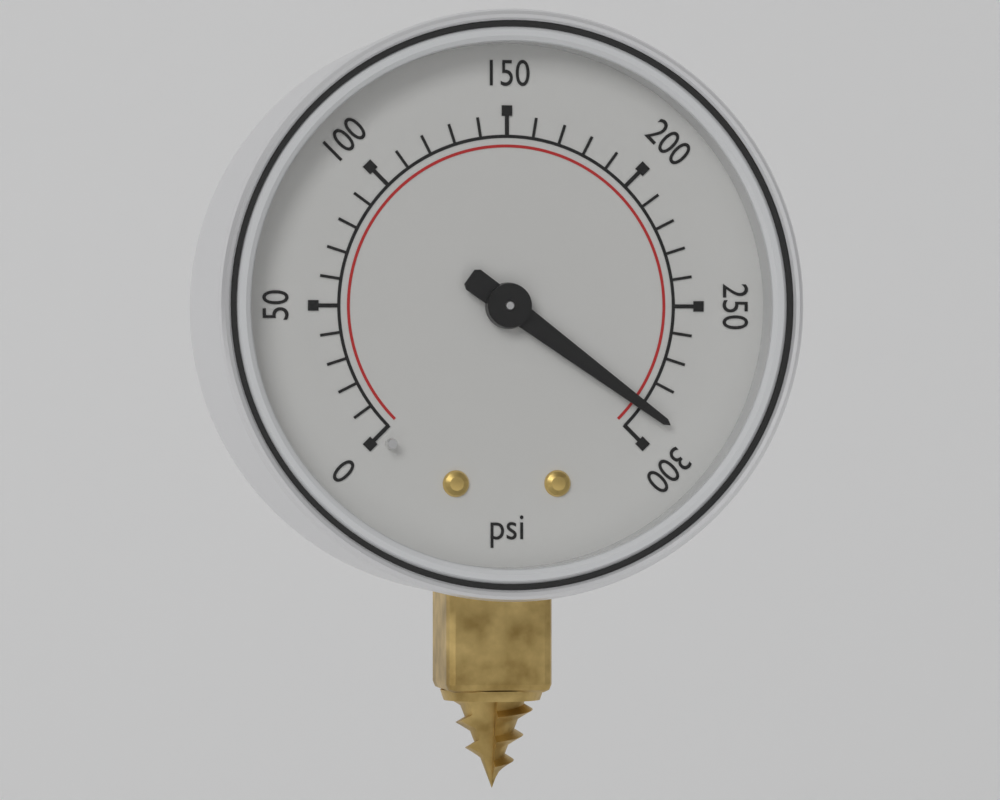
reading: 290 psi
